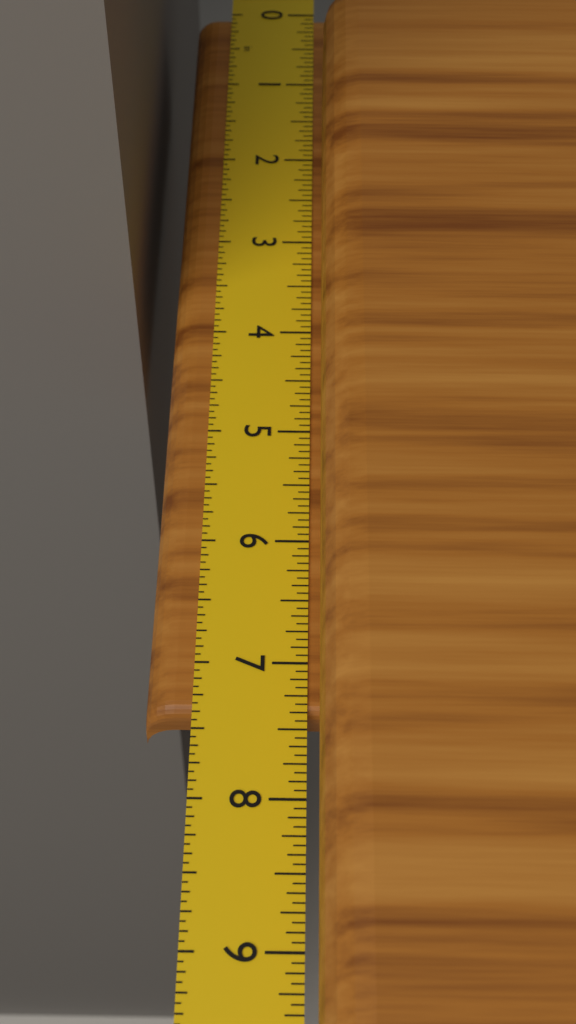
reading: 7.3750 in
